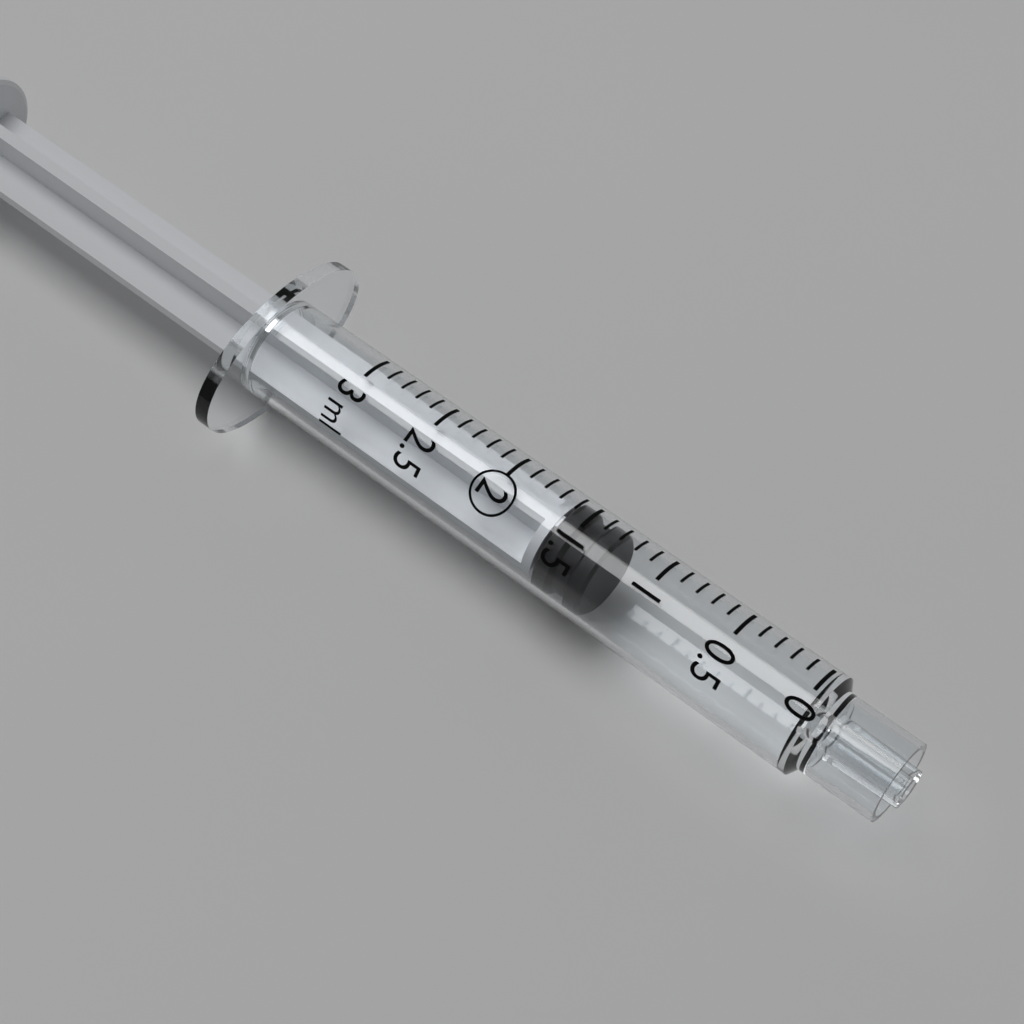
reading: 1.3 ml
